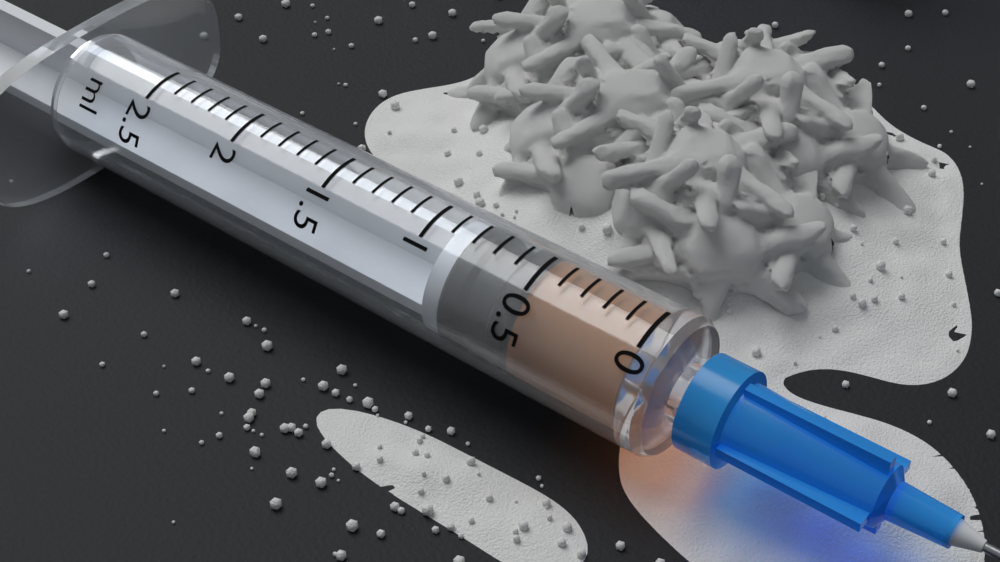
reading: 0.5 ml
